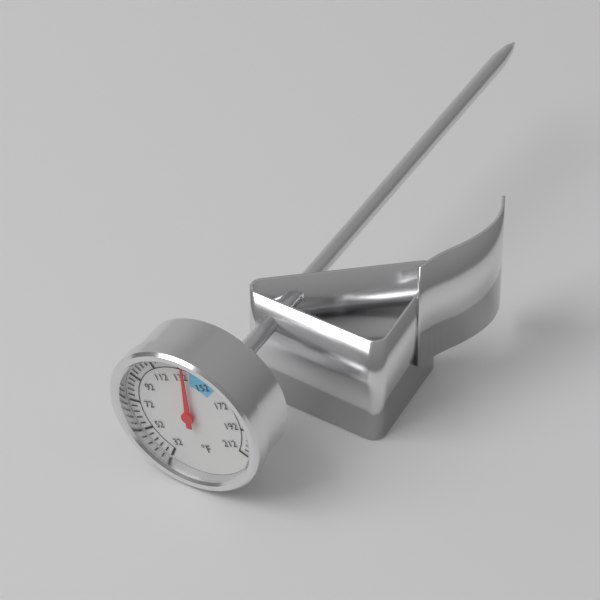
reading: 136 °F
